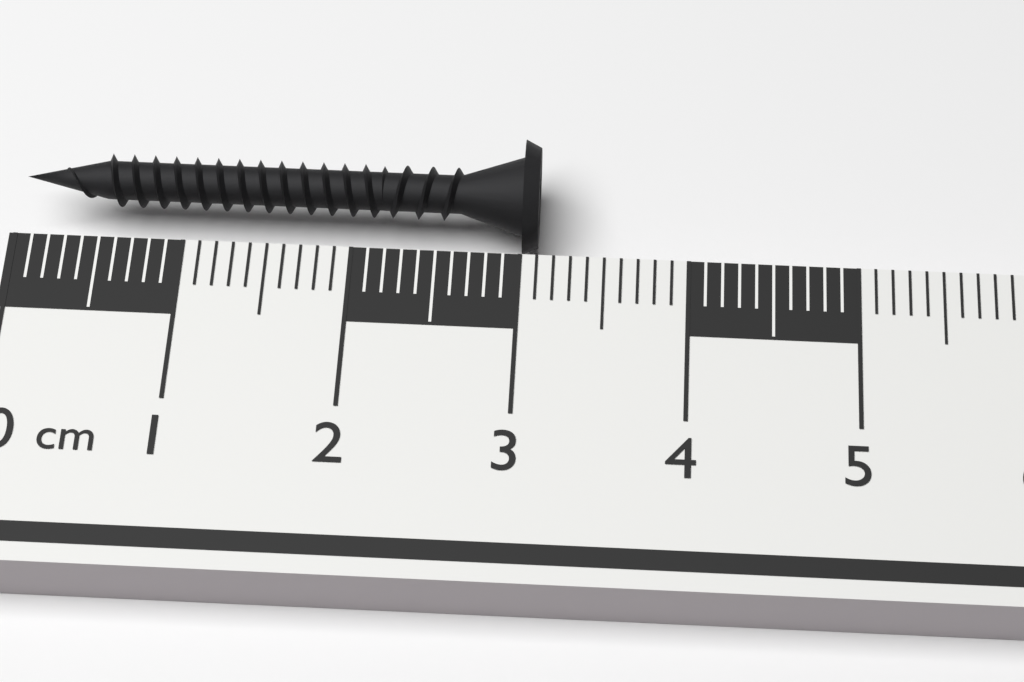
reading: 3.1 cm
